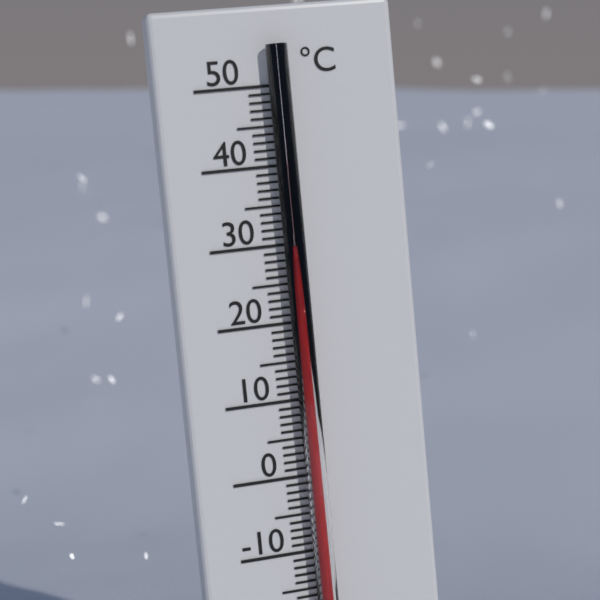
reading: 28 °C
